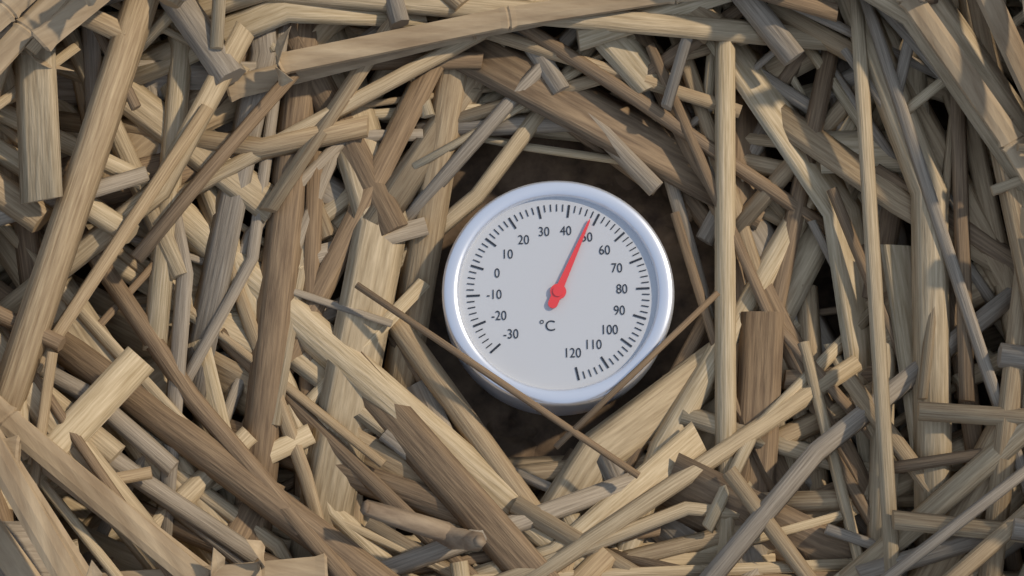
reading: 48 °C
